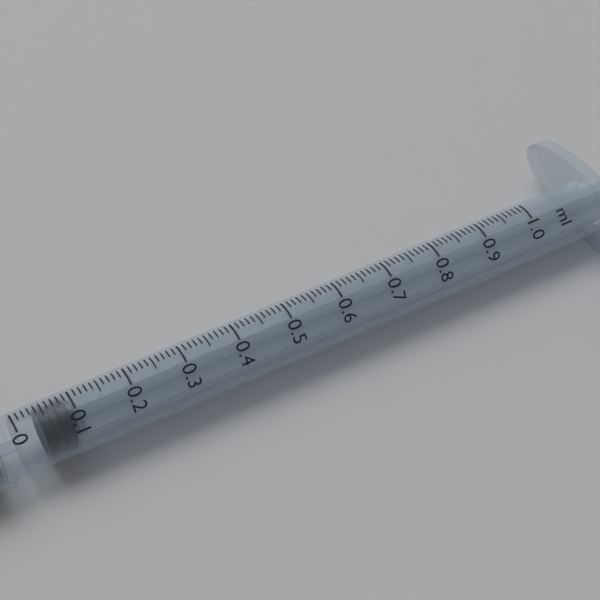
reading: 0.04 ml
